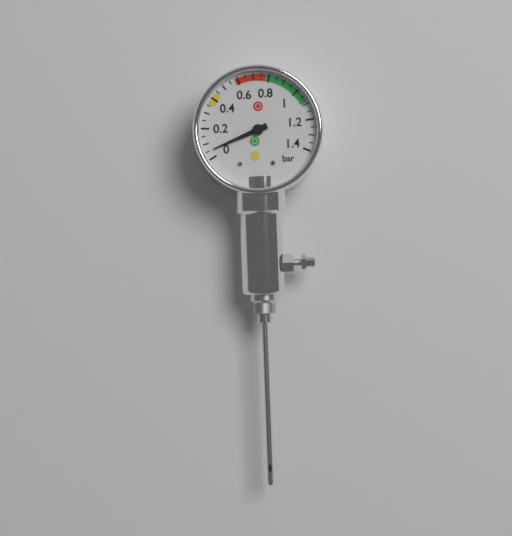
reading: 0.05 bar
